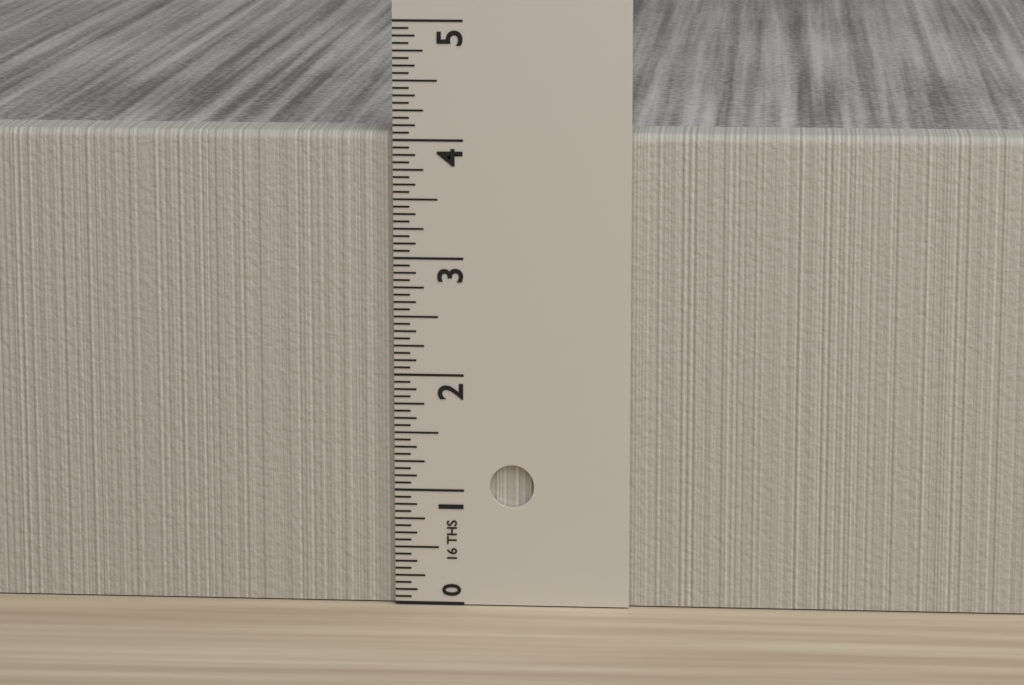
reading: 4.0625 in
